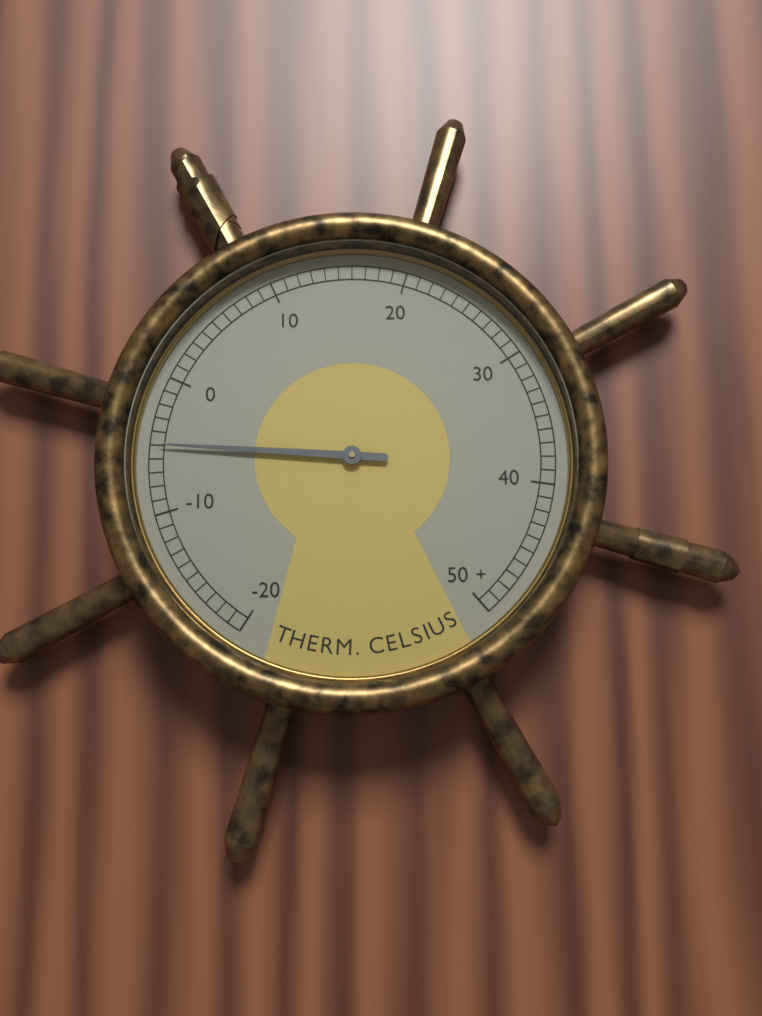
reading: -5 °C
